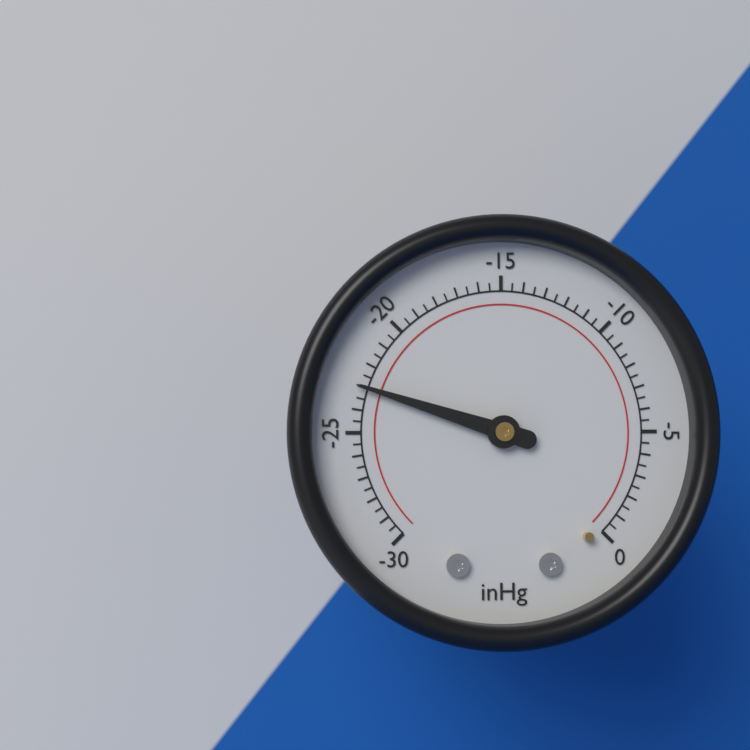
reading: -23.0 inHg
